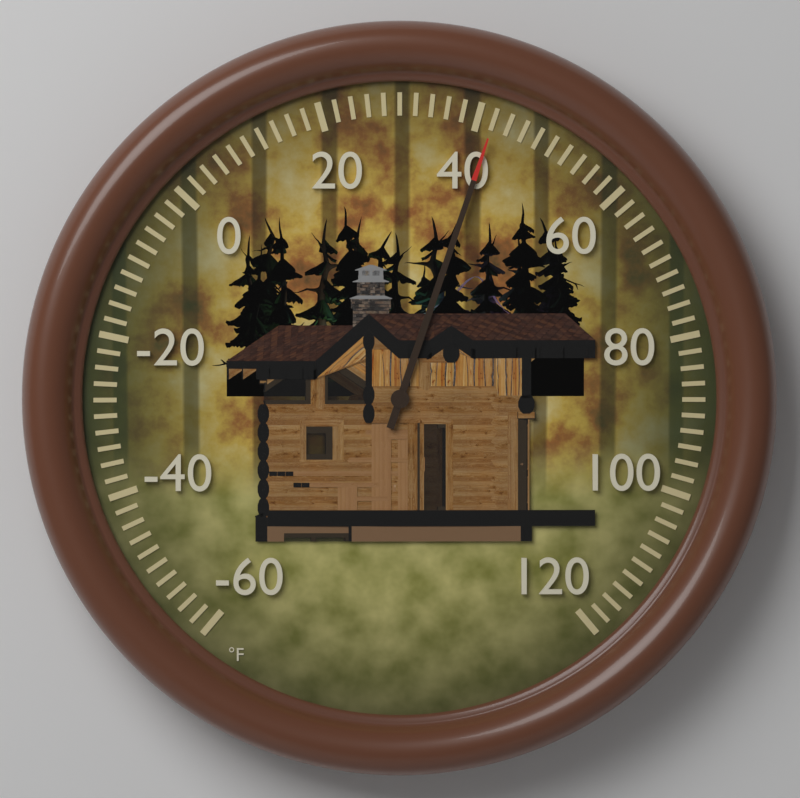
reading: 42 °F
